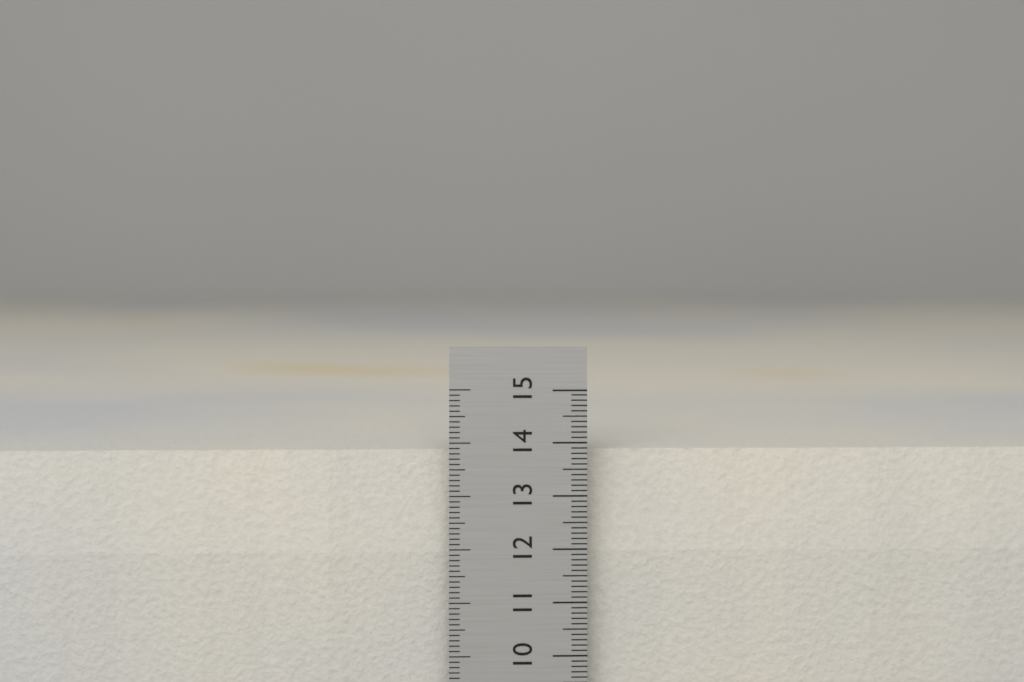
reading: 13.8 cm
